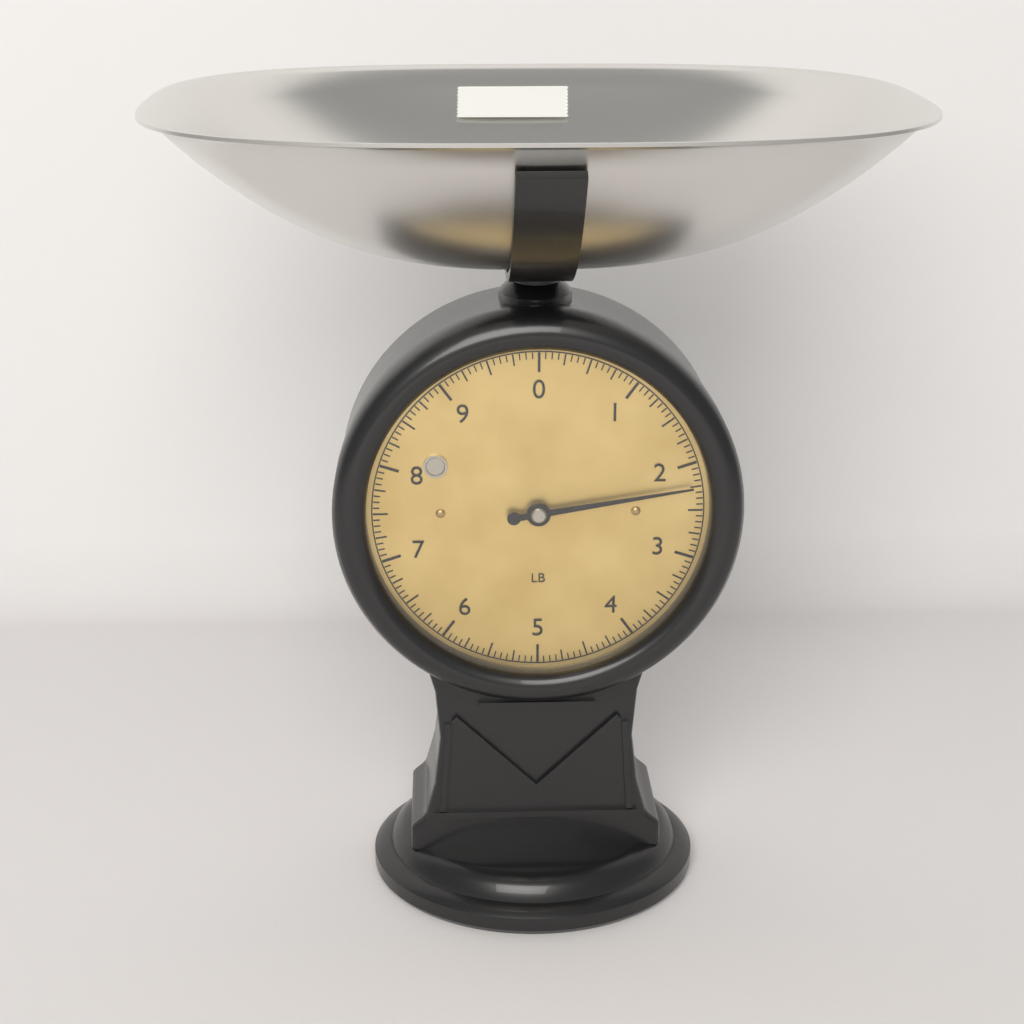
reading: 2.2500 lb
